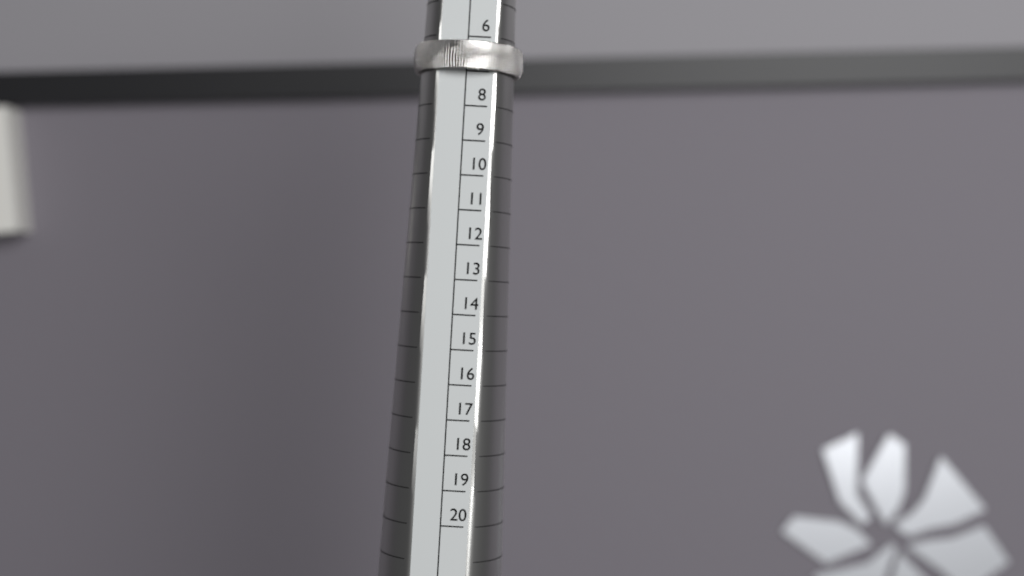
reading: 7 (no unit)
